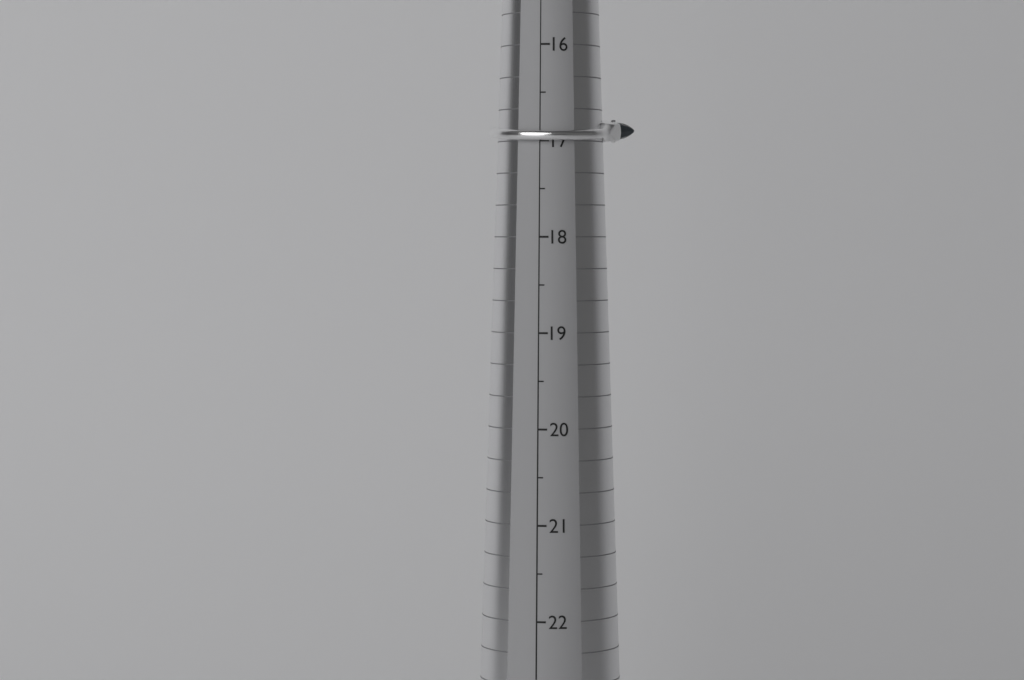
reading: 17.0 (no unit)
